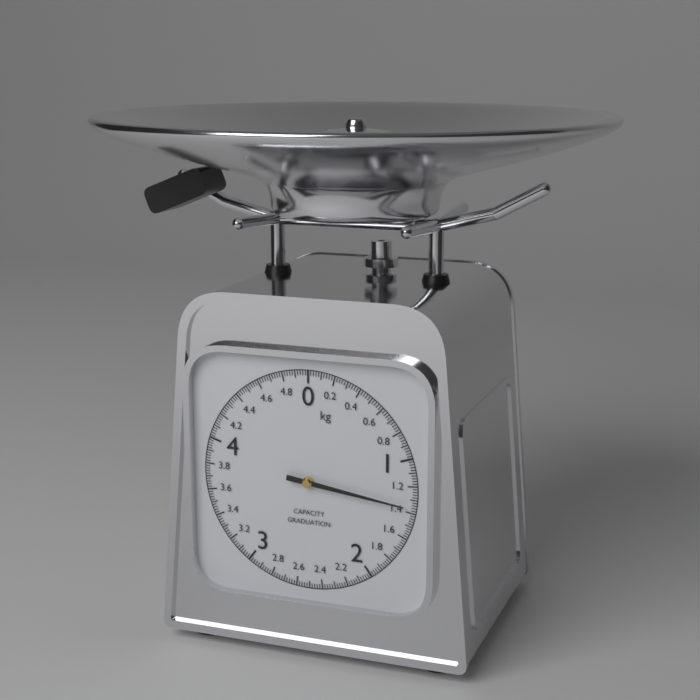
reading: 1.36 kg
